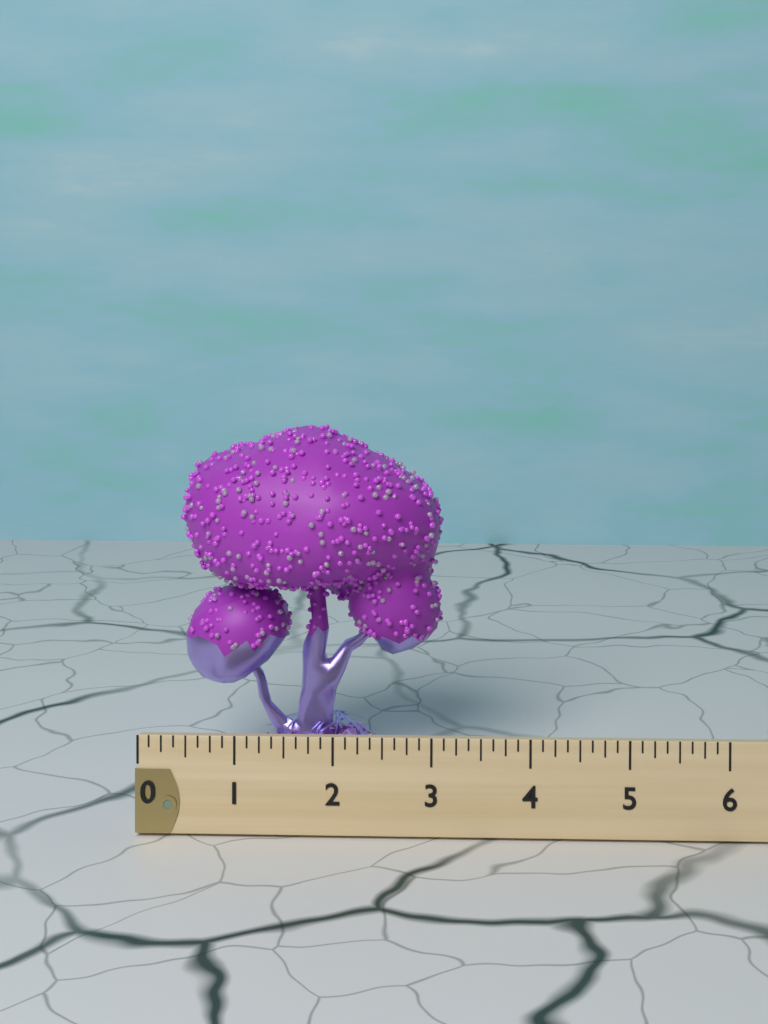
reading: 2.875 (no unit)
